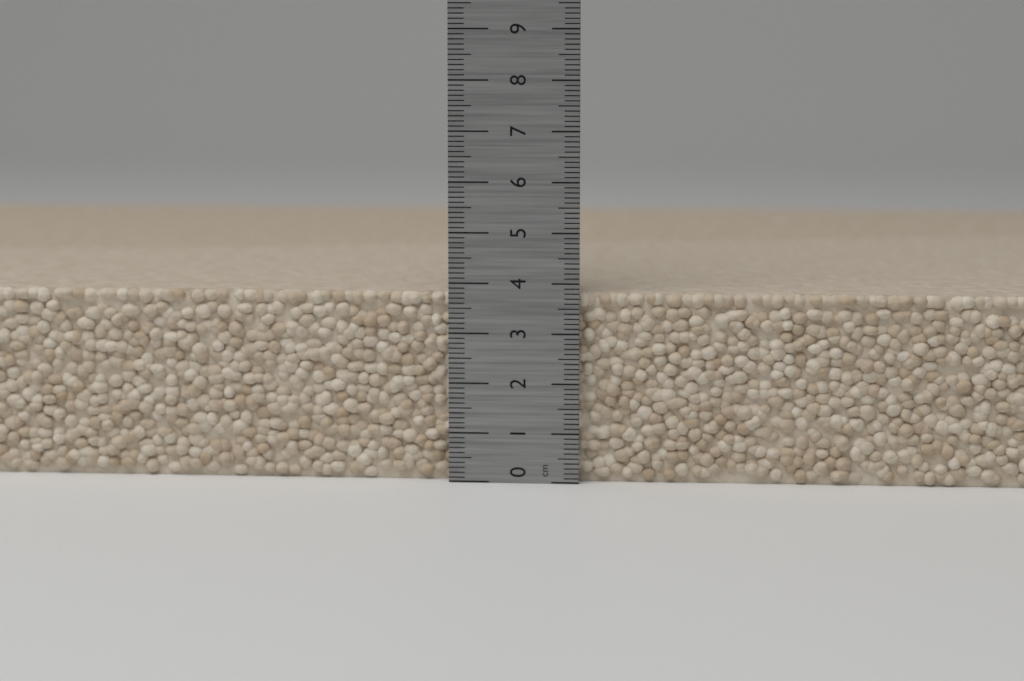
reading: 3.8 cm
